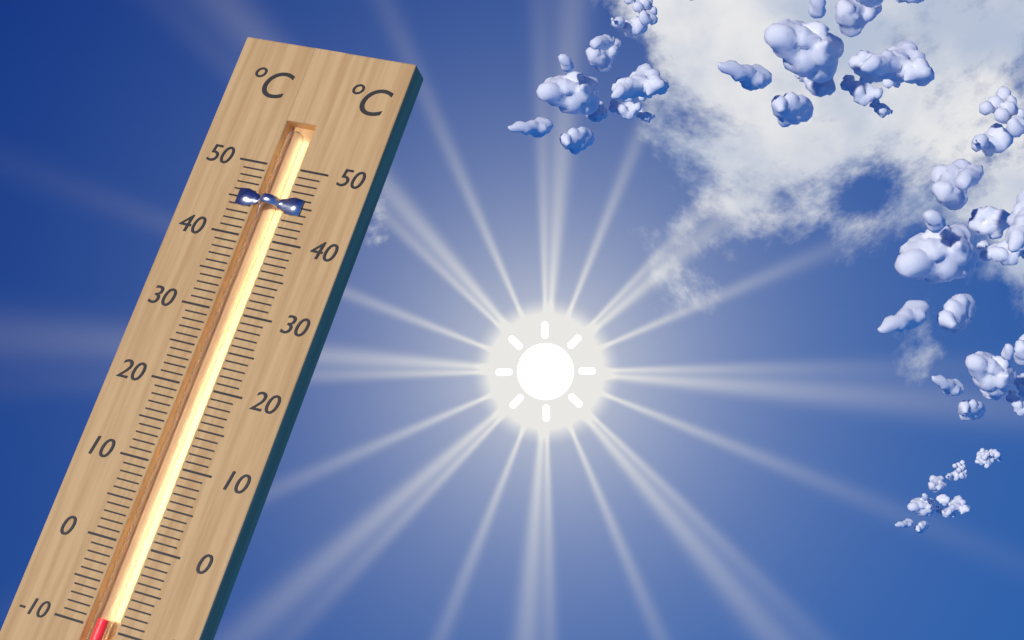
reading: -9 °C
